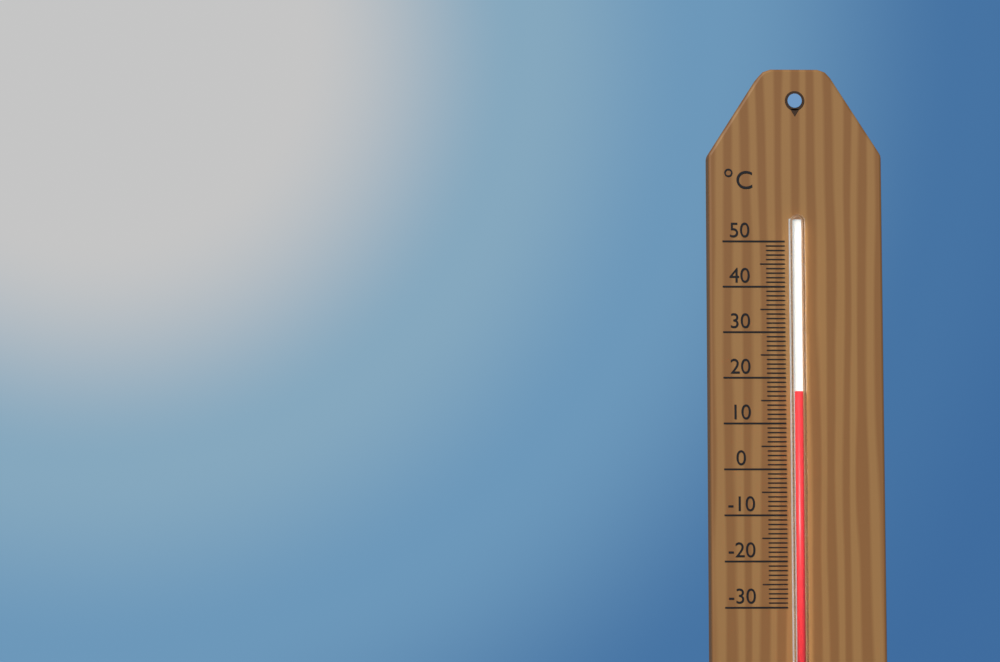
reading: 17 °C
